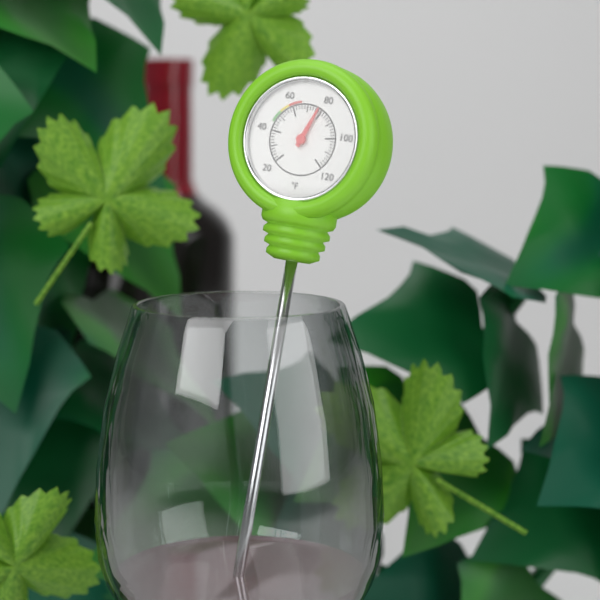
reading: 78 °F
